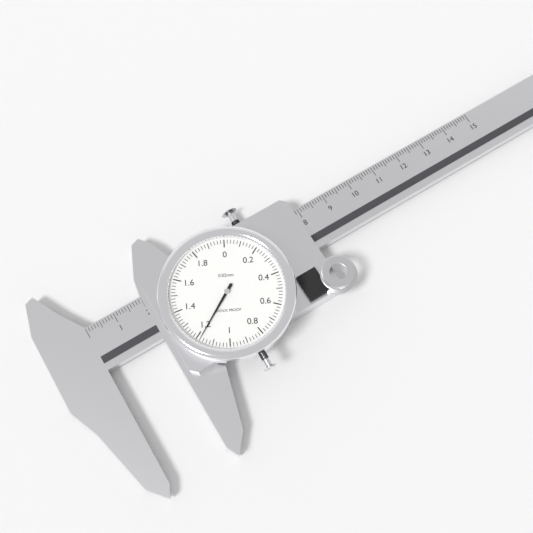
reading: 1.18 mm
